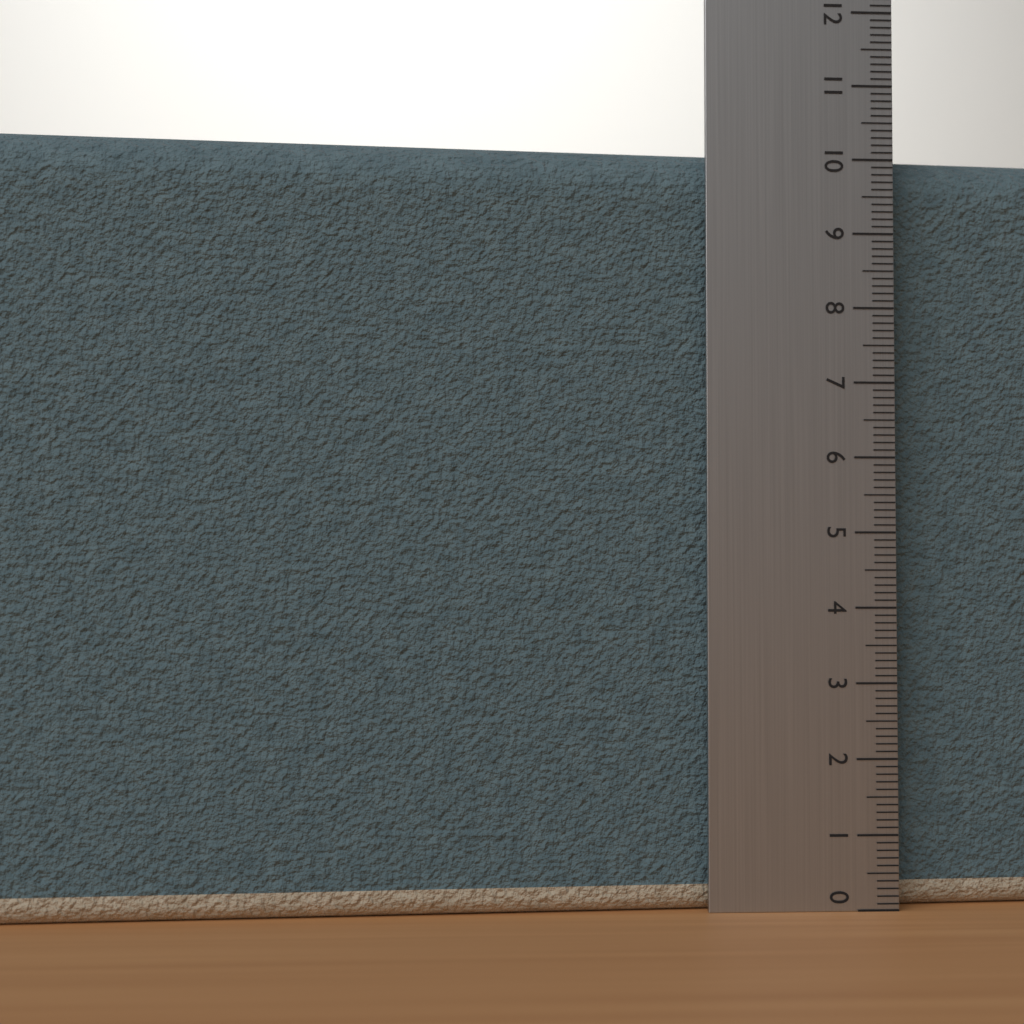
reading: 10.2 (no unit)
